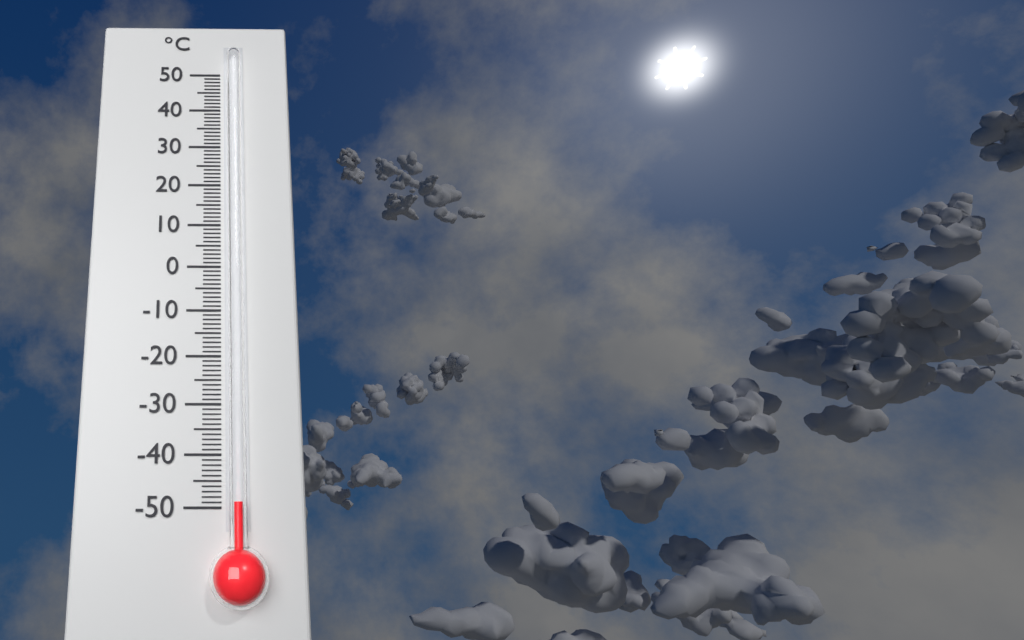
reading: -49 °C
